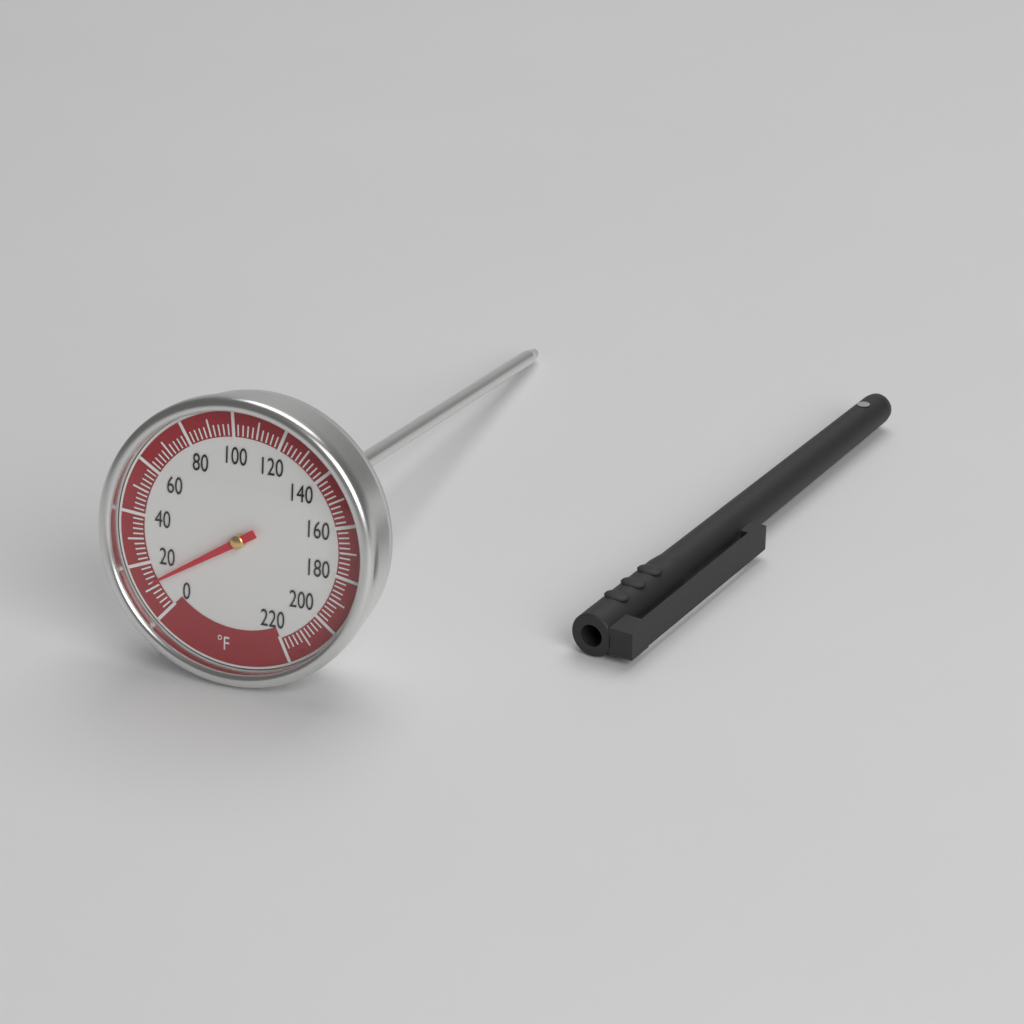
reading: 12 °F
